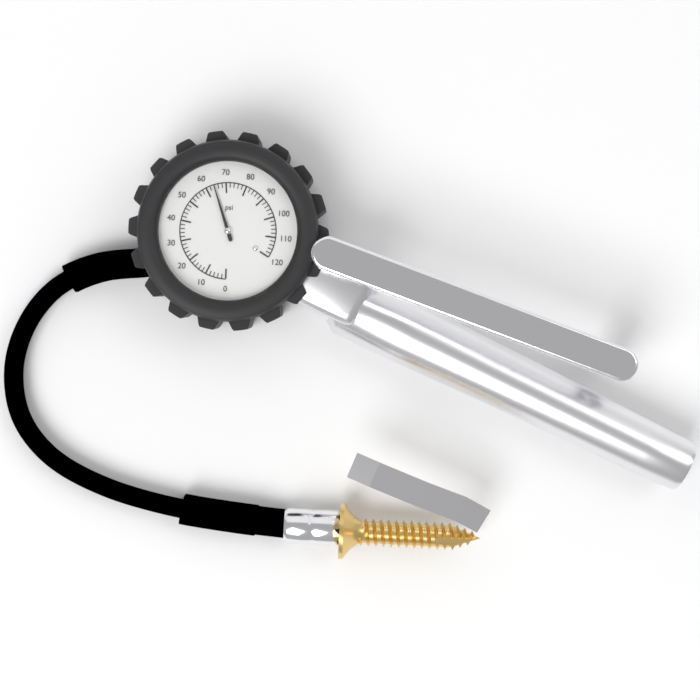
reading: 64 psi
